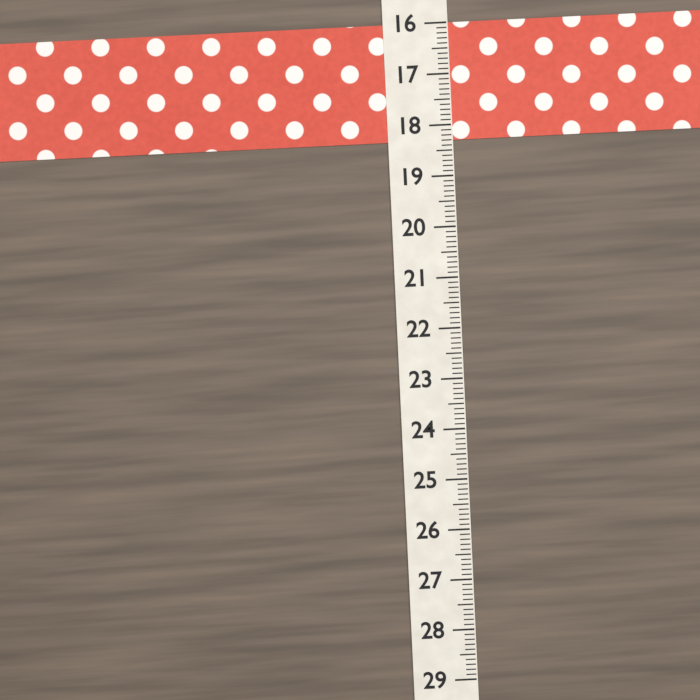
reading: 18.3 (no unit)
